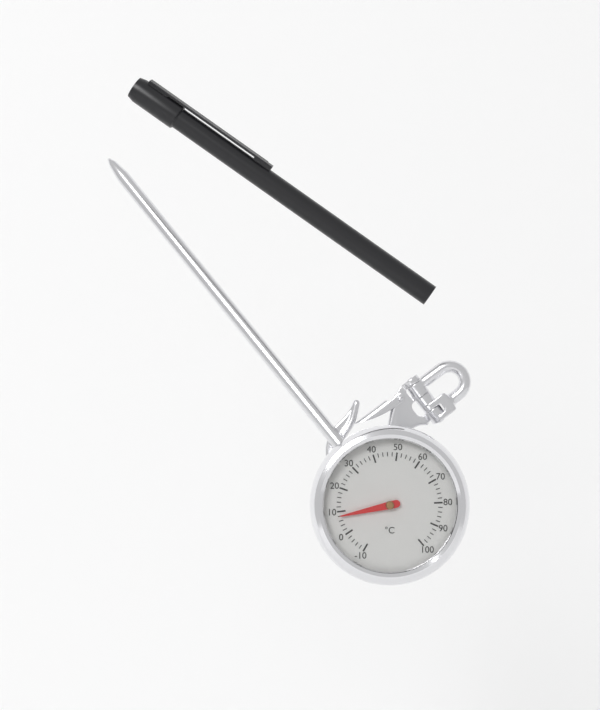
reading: 8 °C
